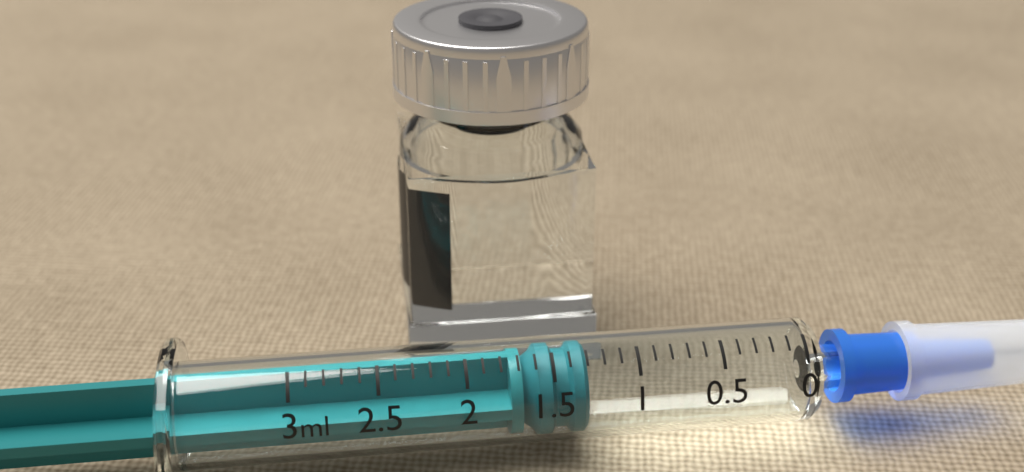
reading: 1.3 ml
